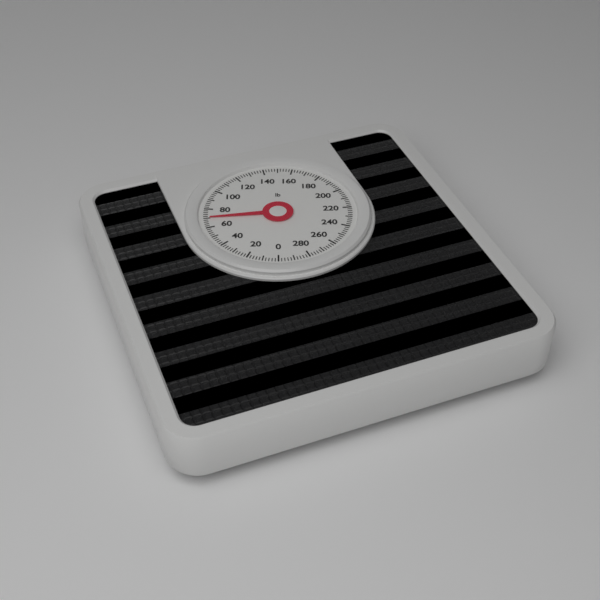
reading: 70 lb
